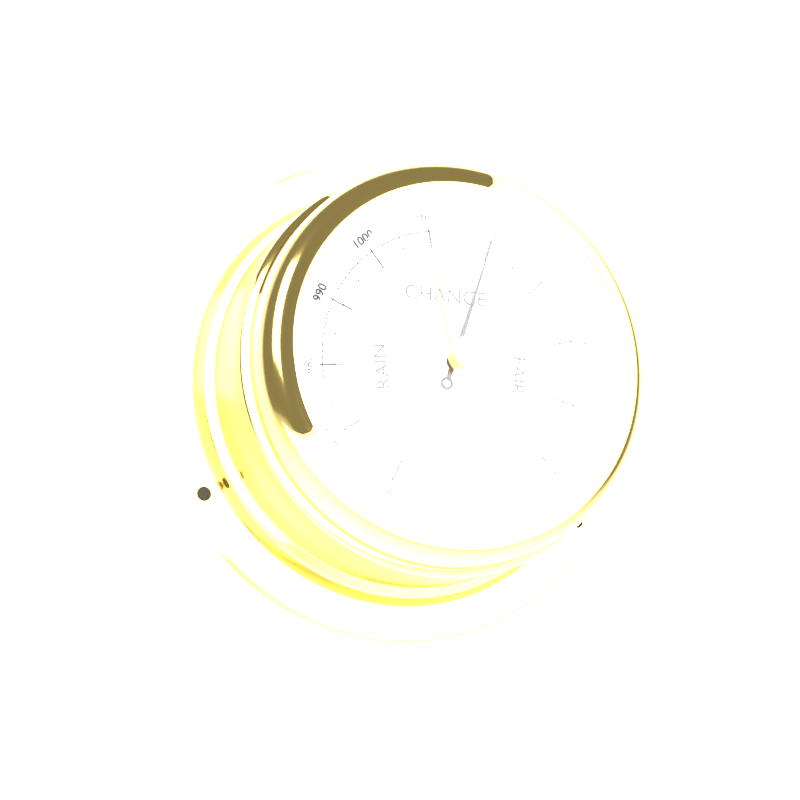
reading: 1020 mbar
